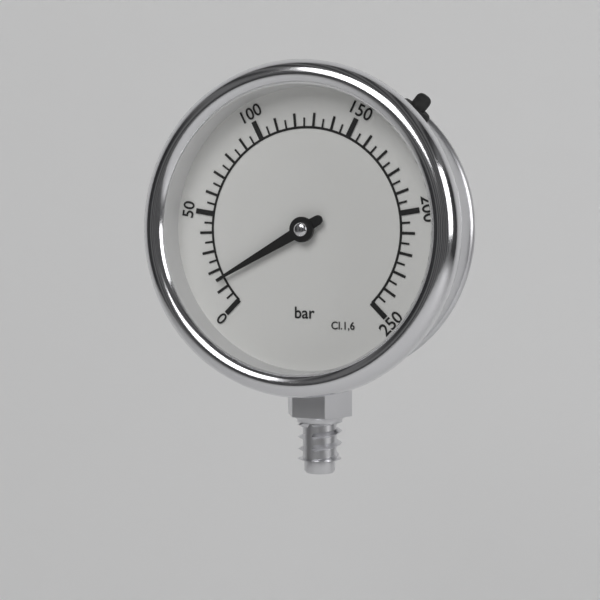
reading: 15 bar
